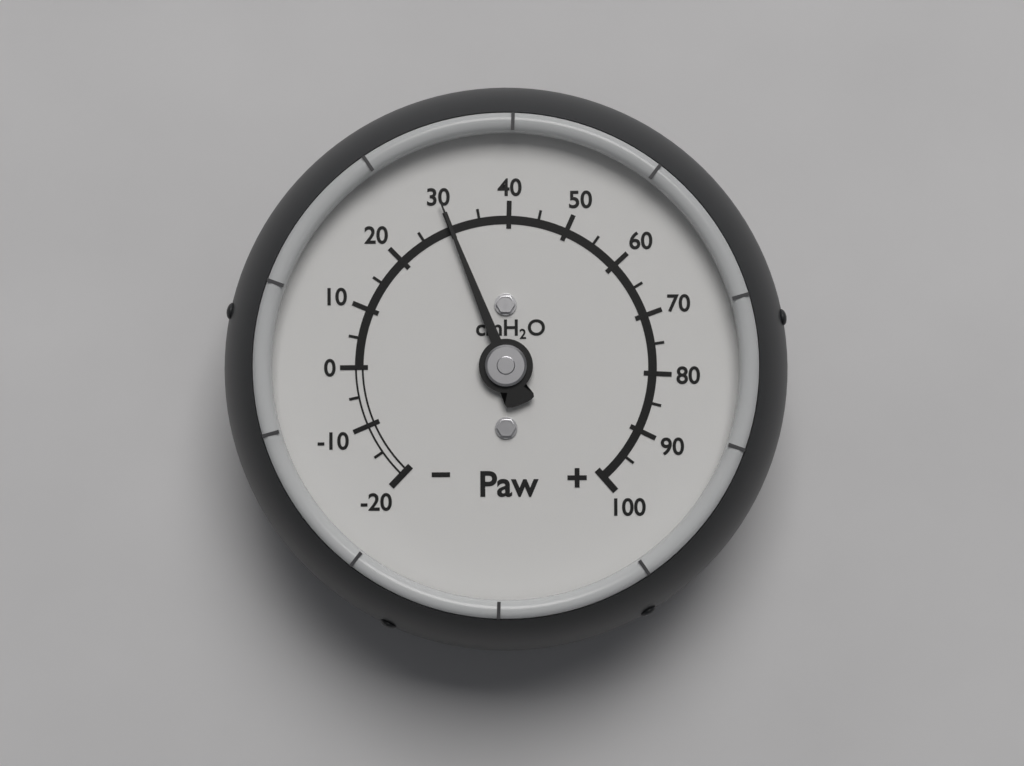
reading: 30 cmH2O
